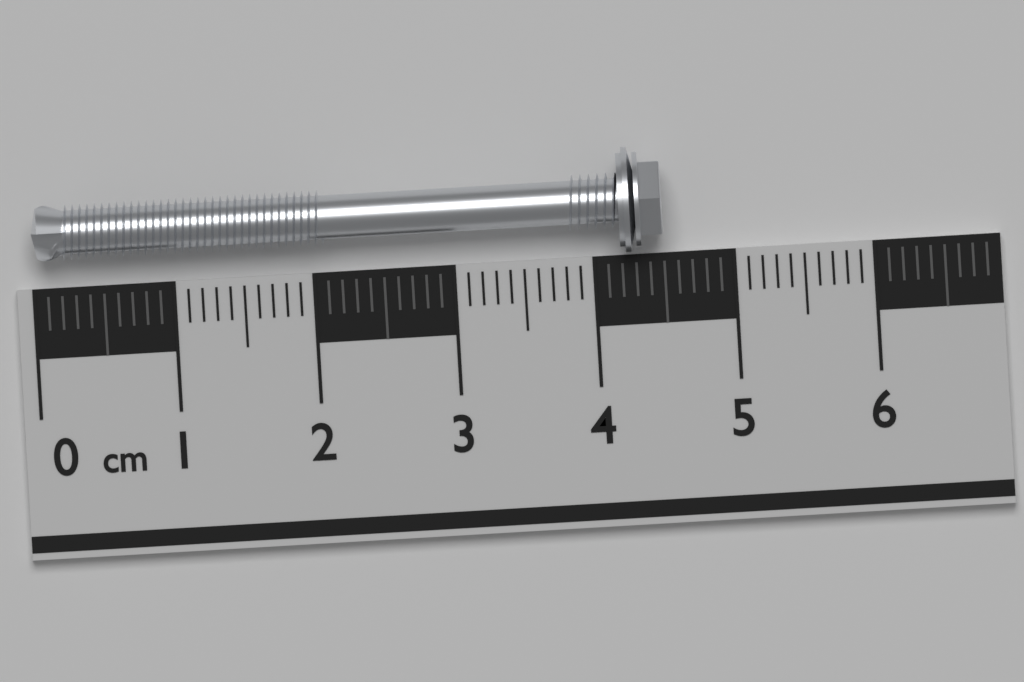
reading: 4.5 cm
